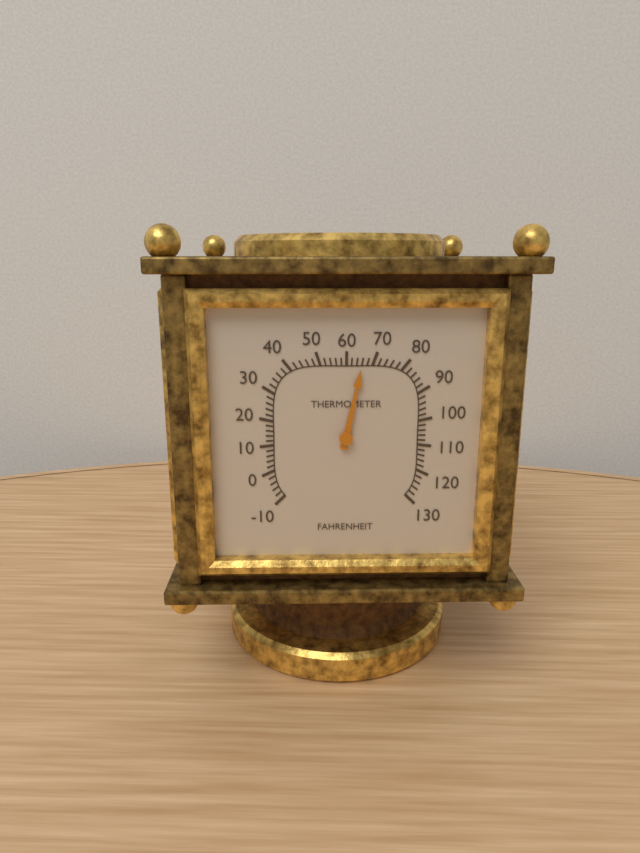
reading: 66 °F
